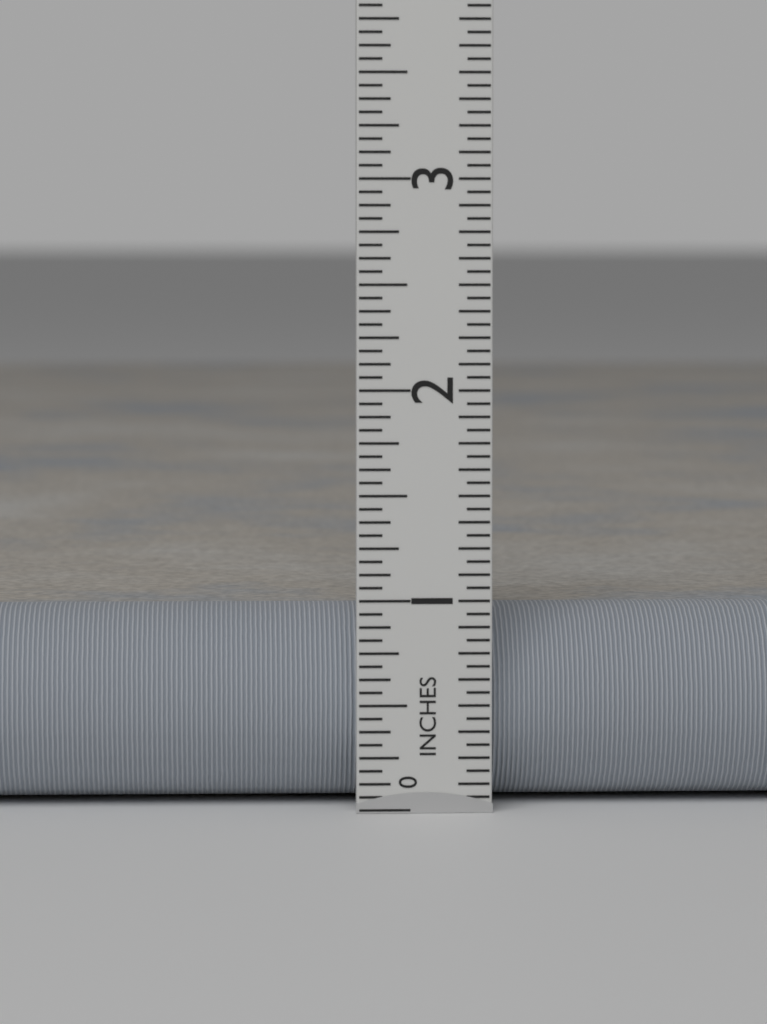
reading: 0.9375 in
